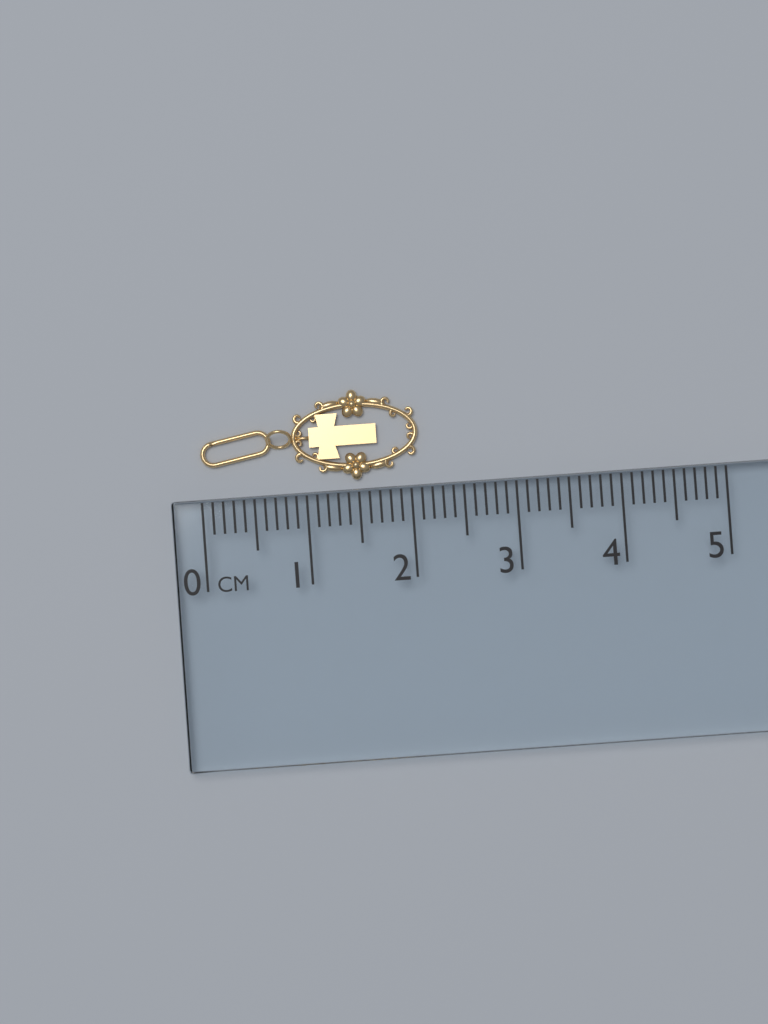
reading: 2.1 cm
